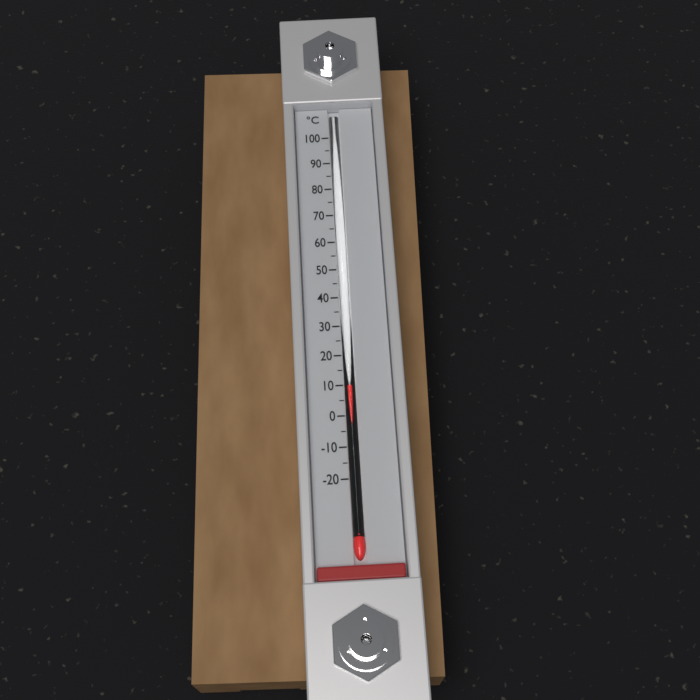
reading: 10 °C
